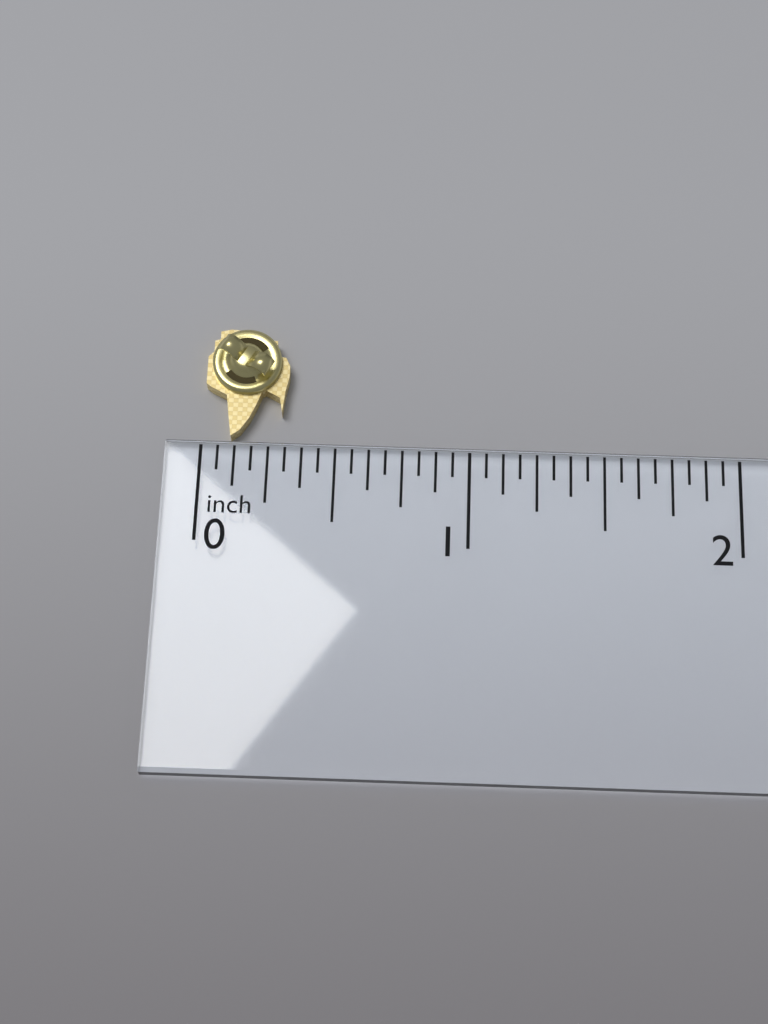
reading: 0.3125 inch
